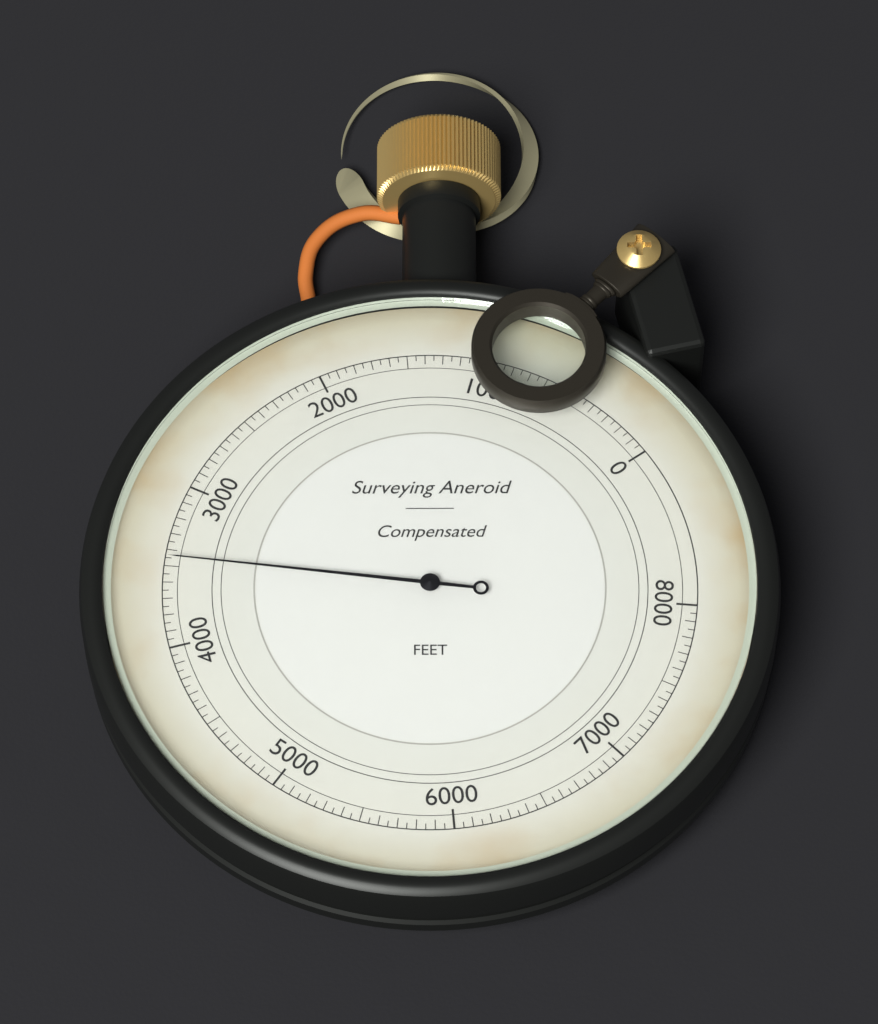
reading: 3450 ft
